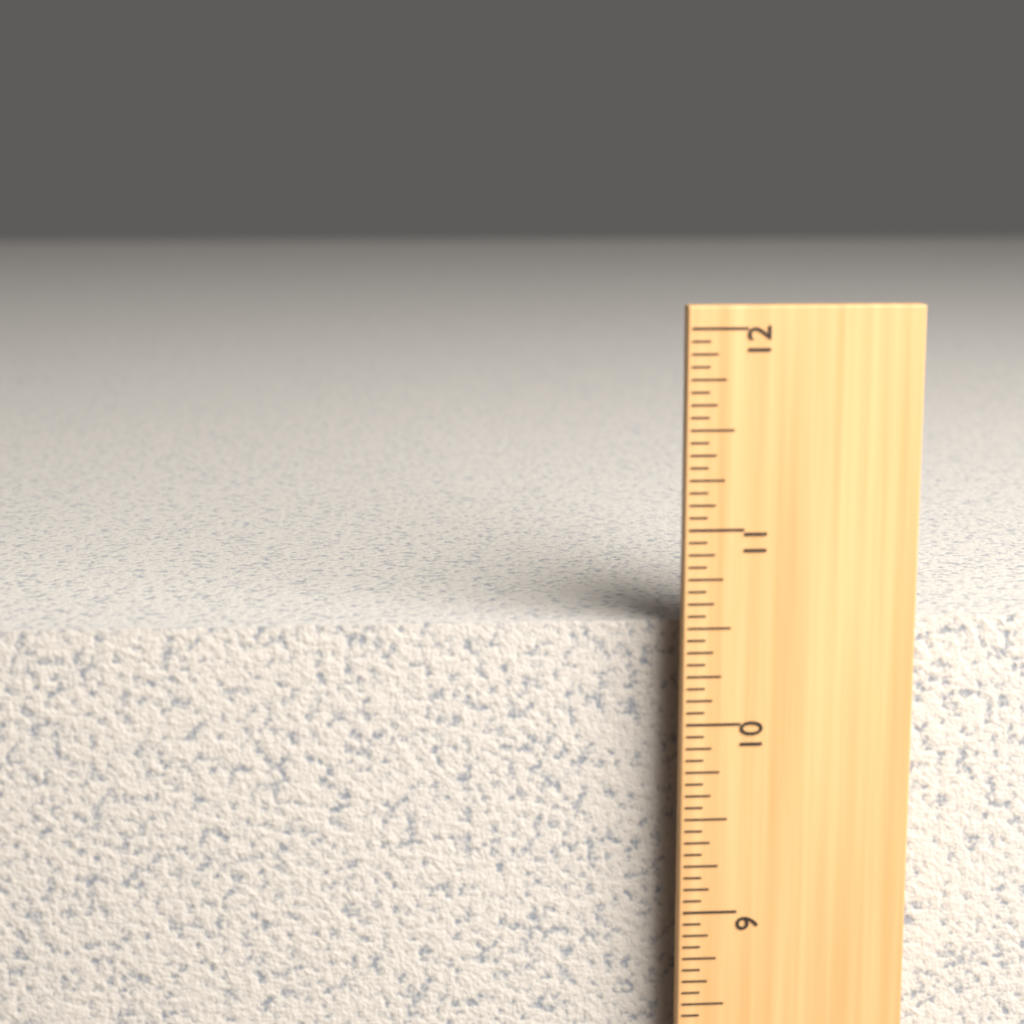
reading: 10.5000 in
